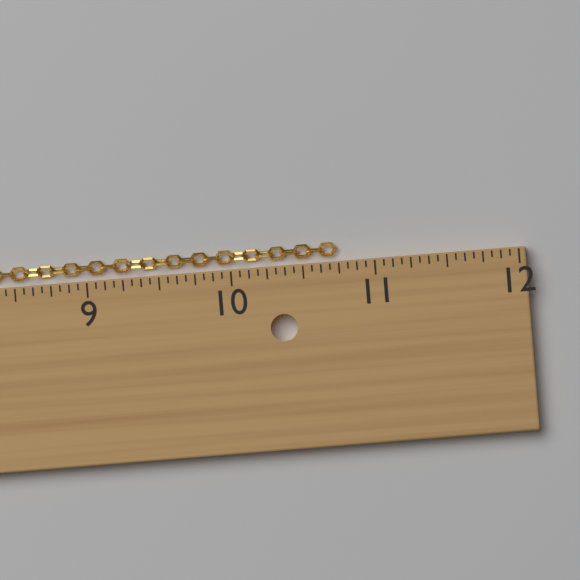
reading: 10.7500 in
